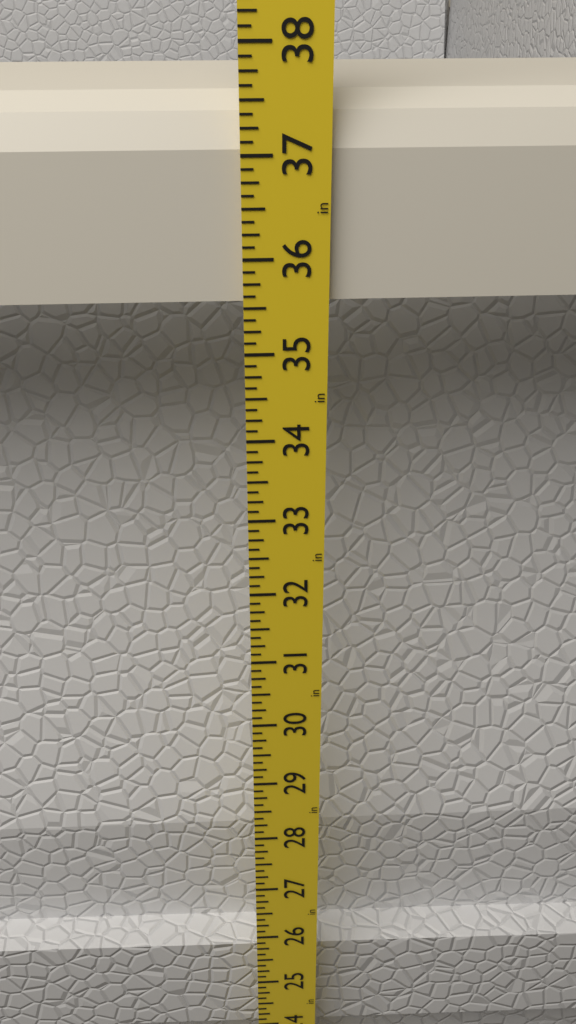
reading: 37.500 in
